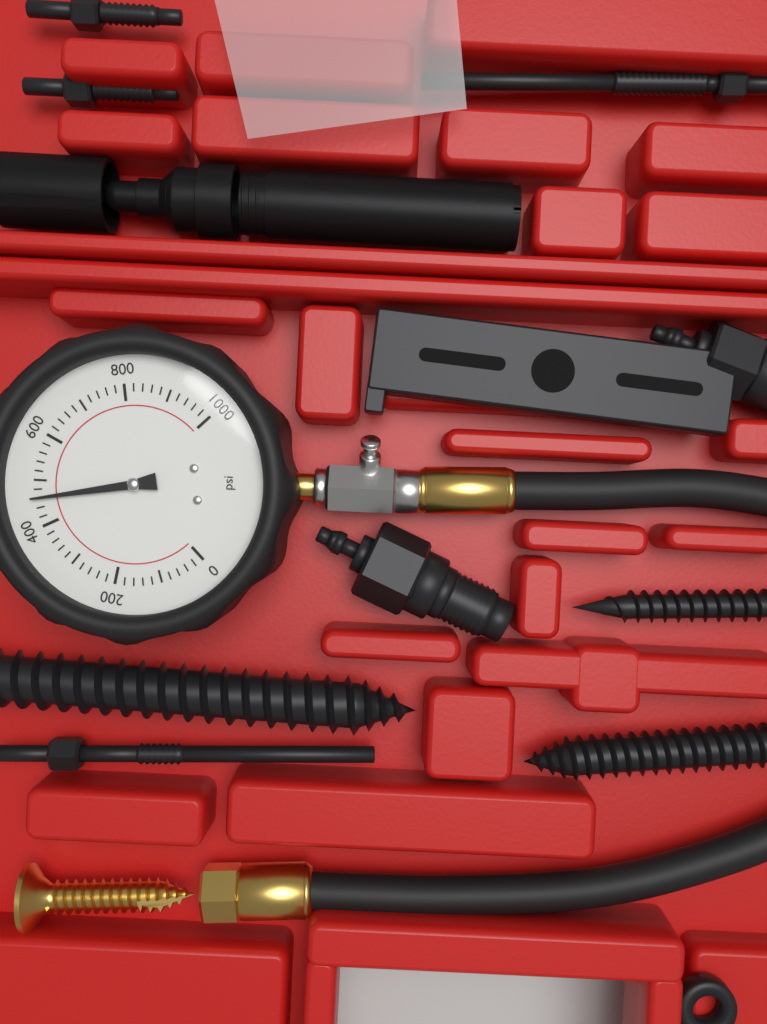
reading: 460 psi
